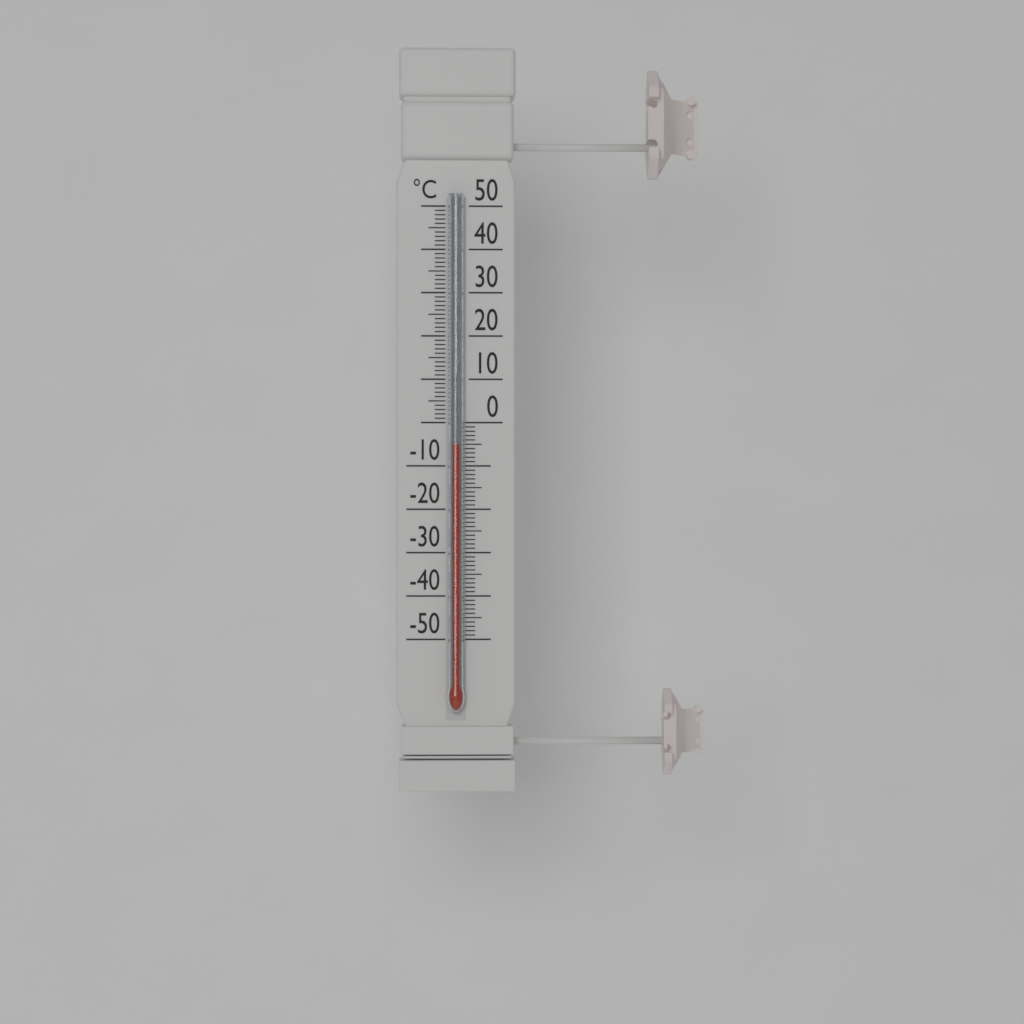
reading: -5 °C
